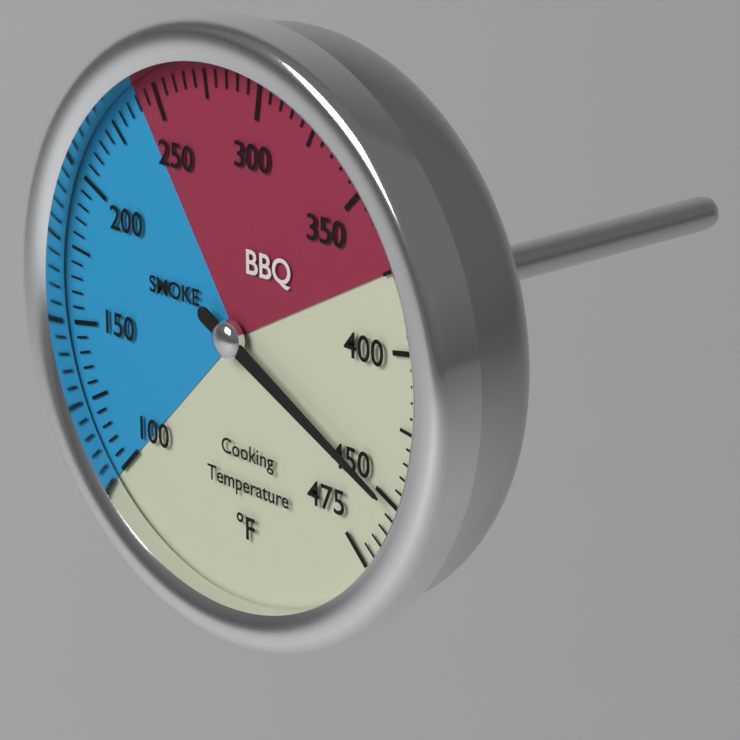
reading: 450 °F
